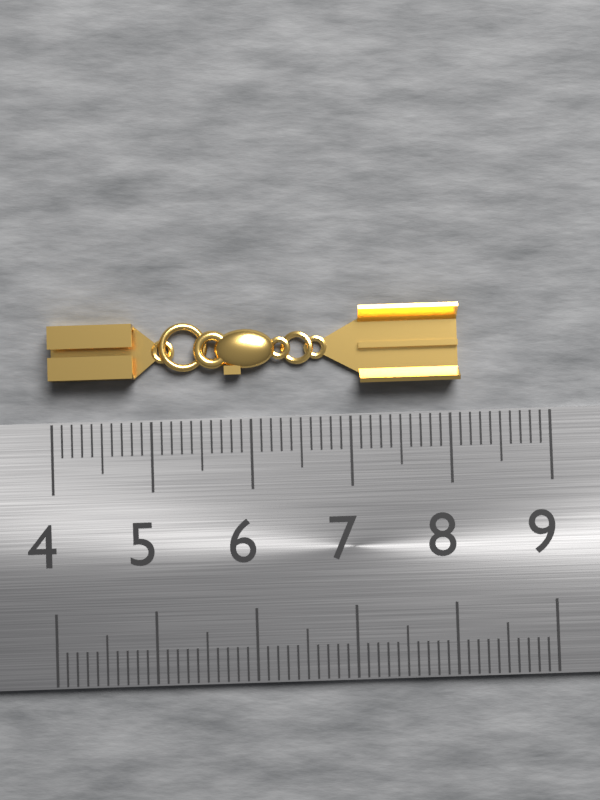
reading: 8.1 (no unit)
